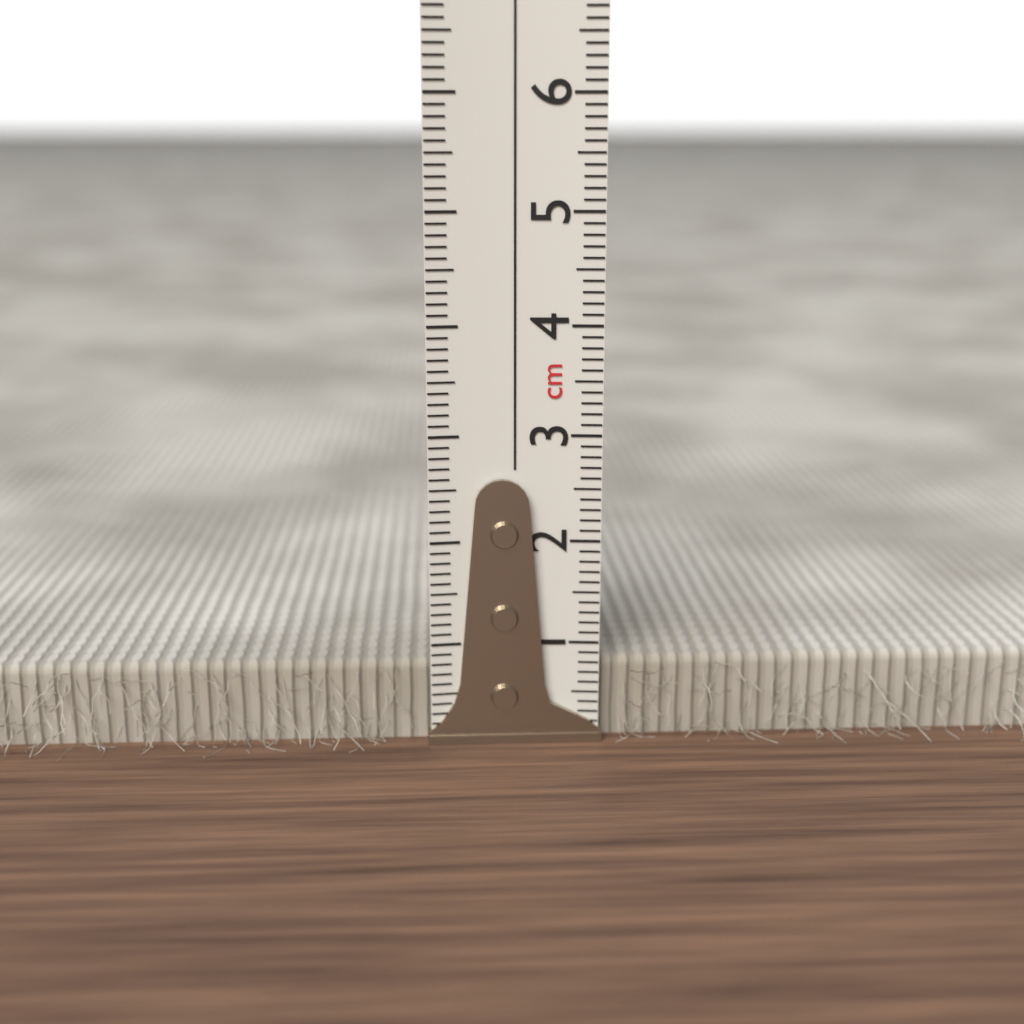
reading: 0.8 cm
